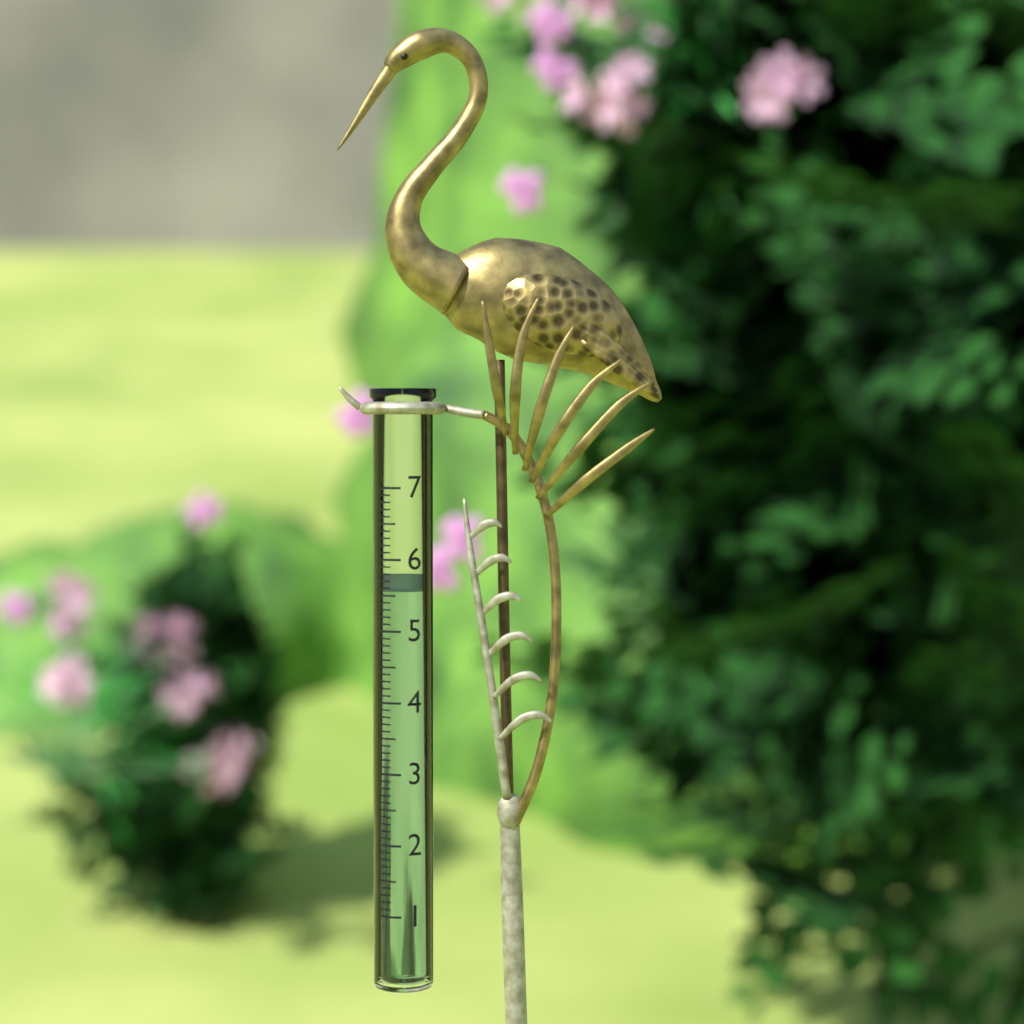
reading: 5.6 (no unit)
